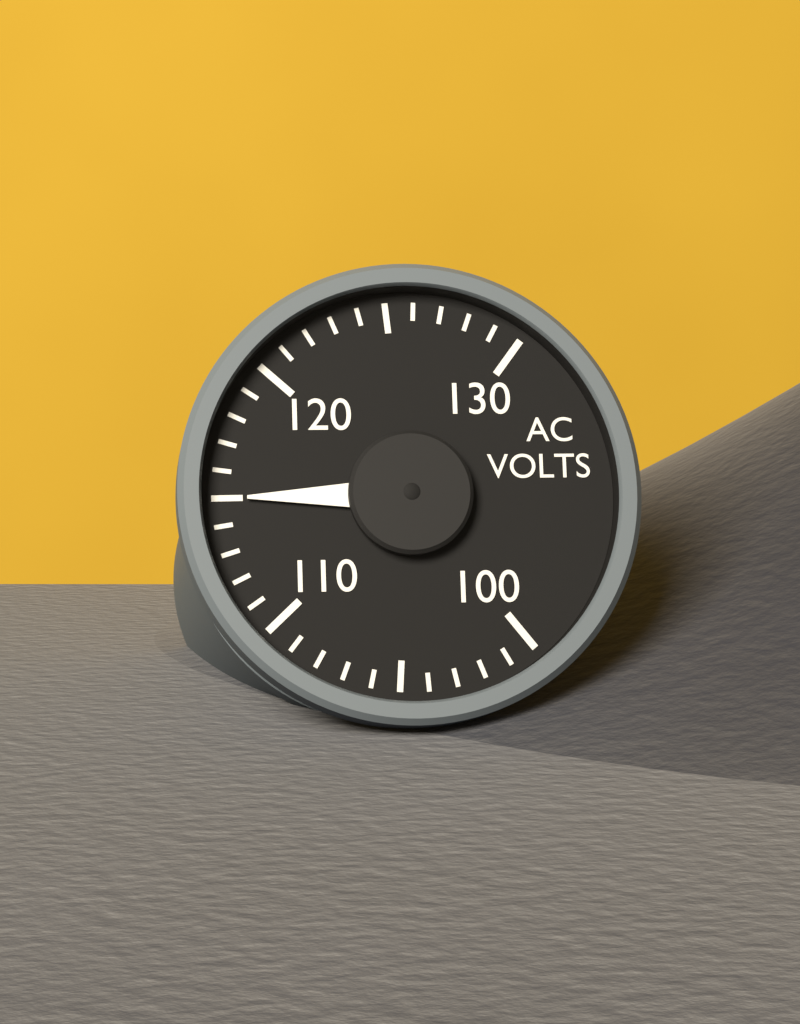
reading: 115 V
